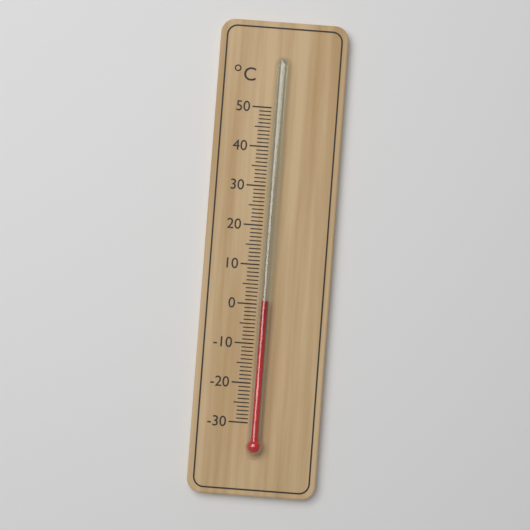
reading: 1 °C
